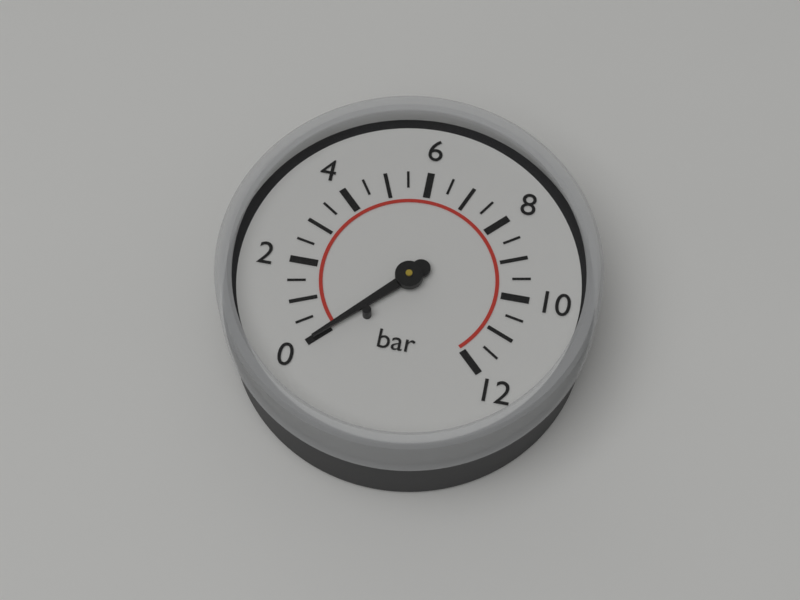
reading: 0.0 bar
